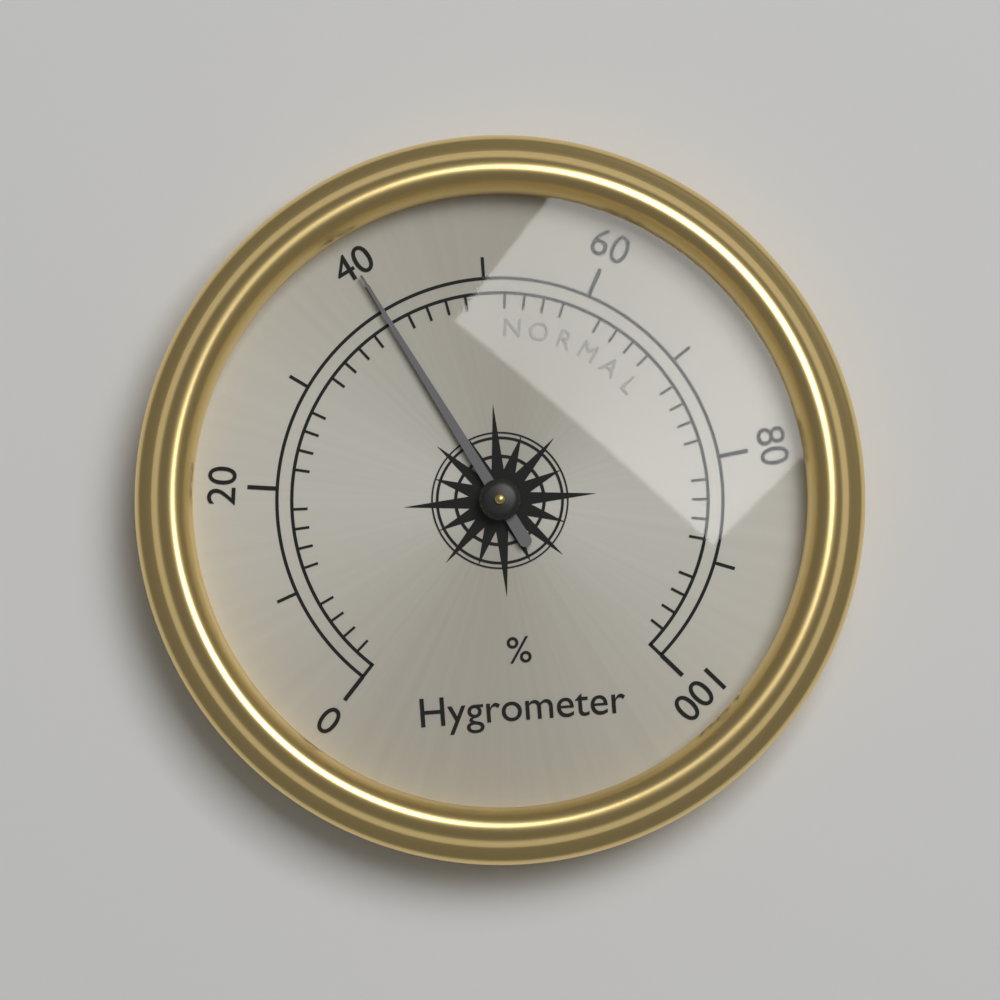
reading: 40 %
